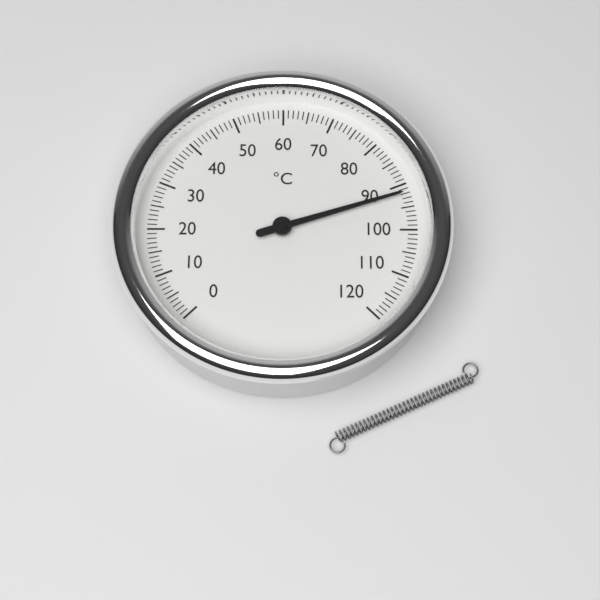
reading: 92 °C
